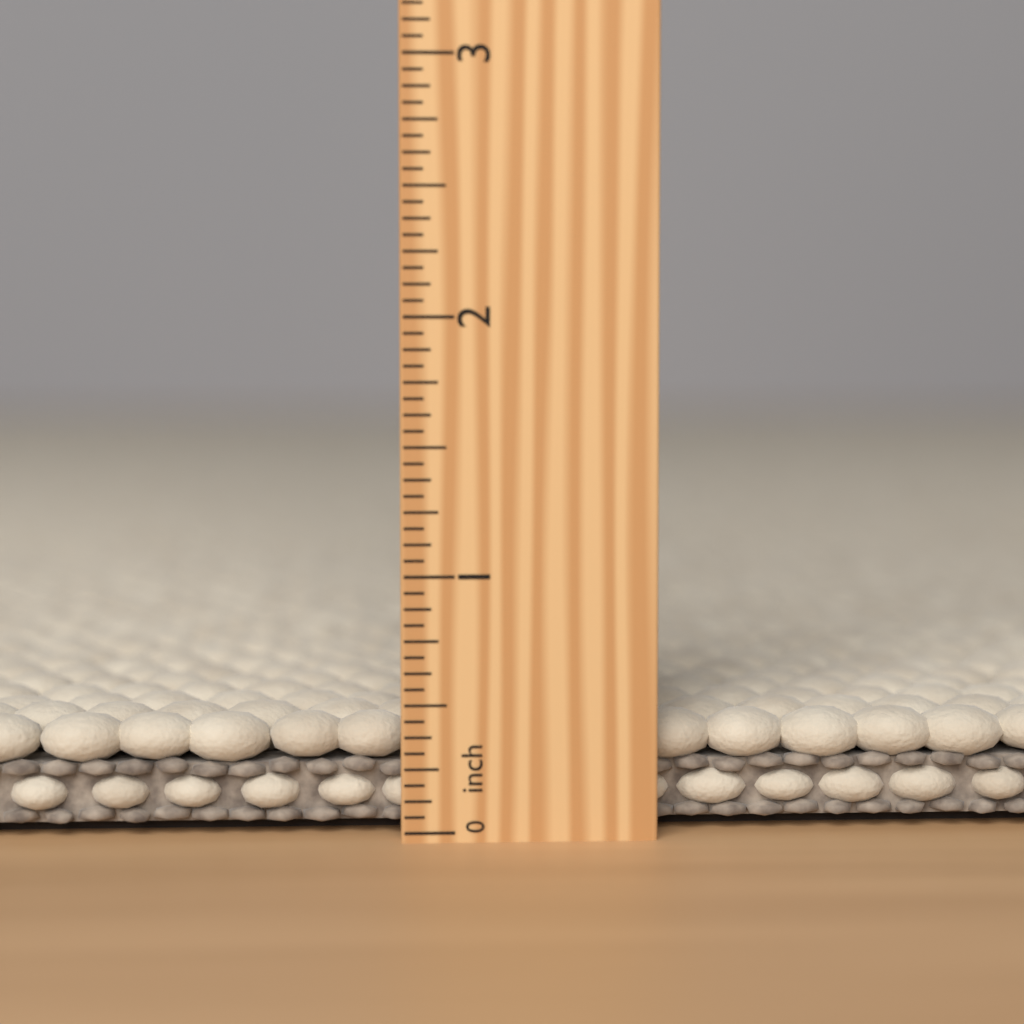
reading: 0.4375 inch
